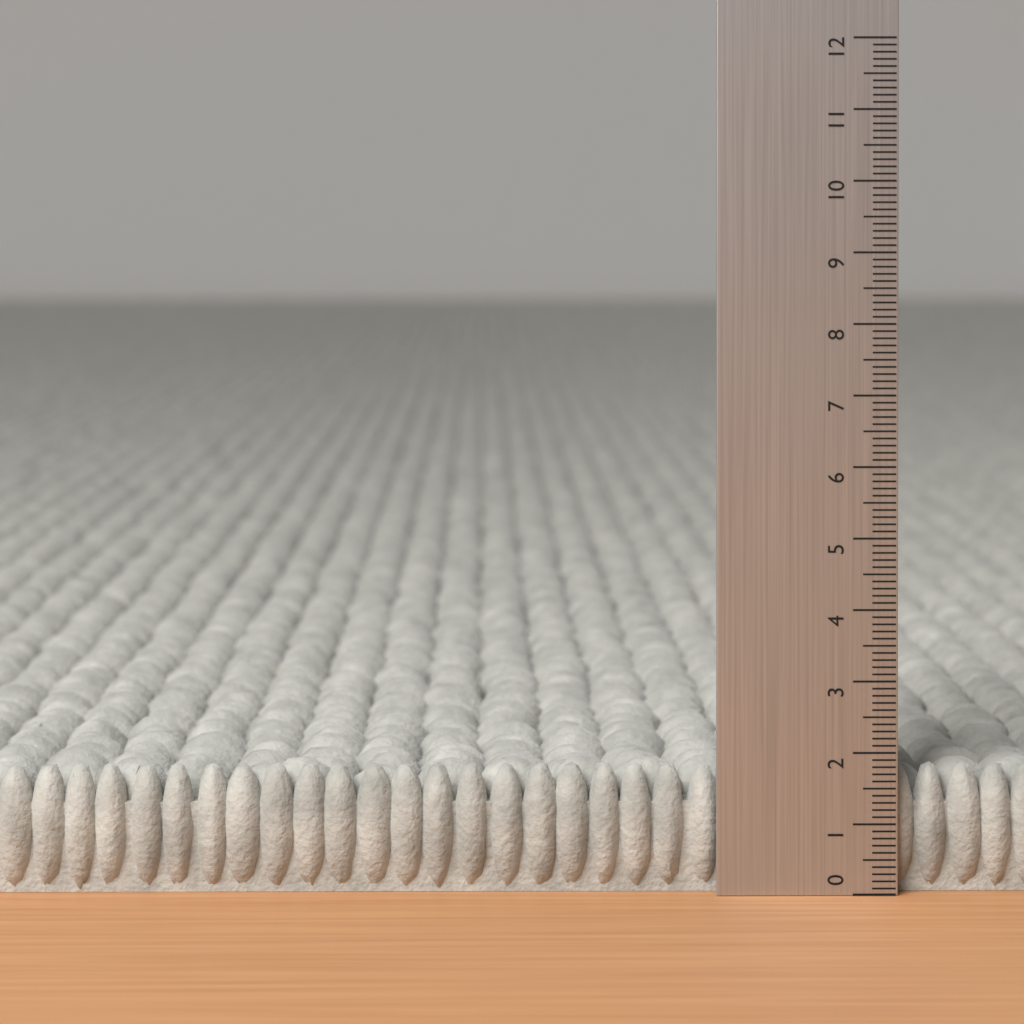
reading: 1.8 (no unit)
